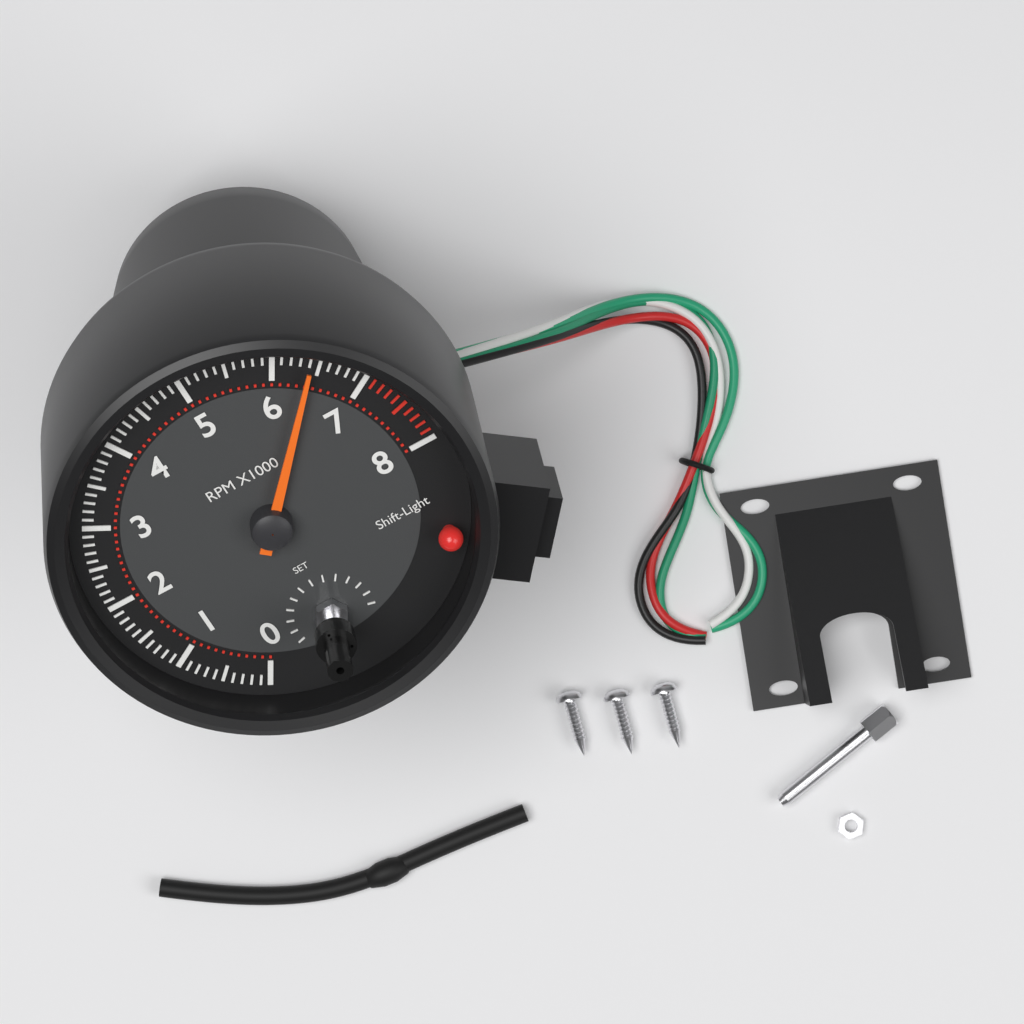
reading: 6400 RPM
